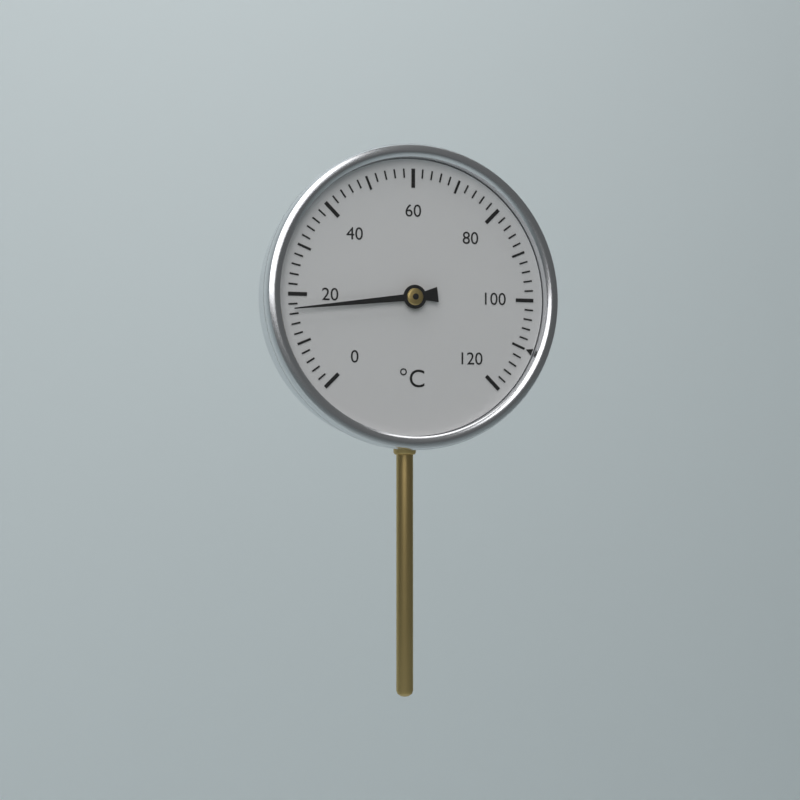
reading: 17 °C
